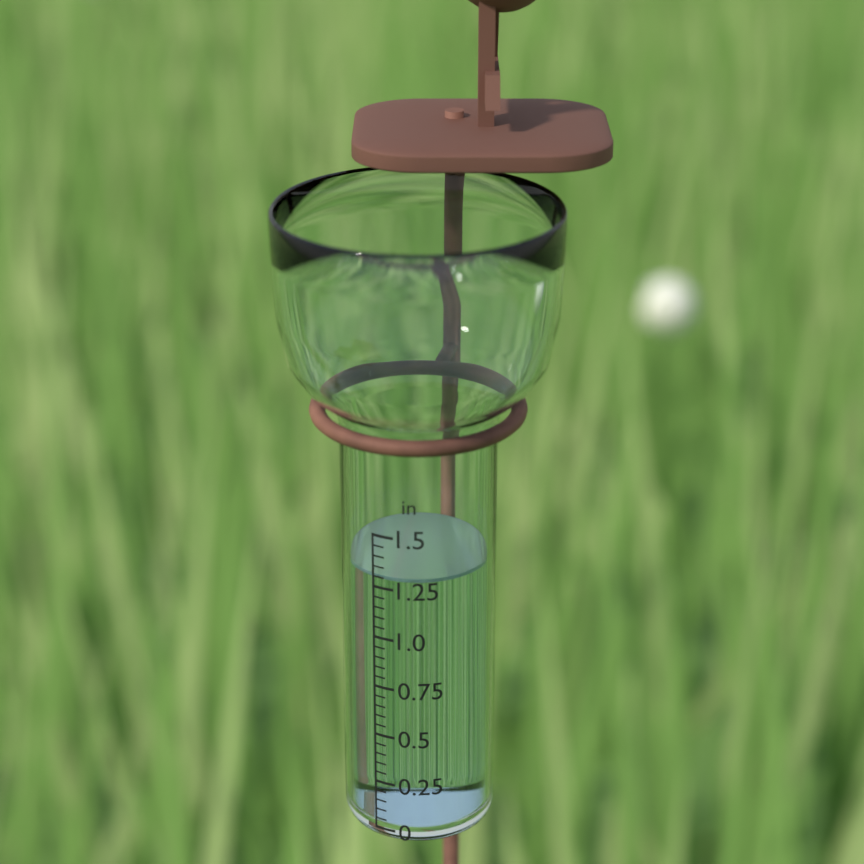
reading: 1.30 in
